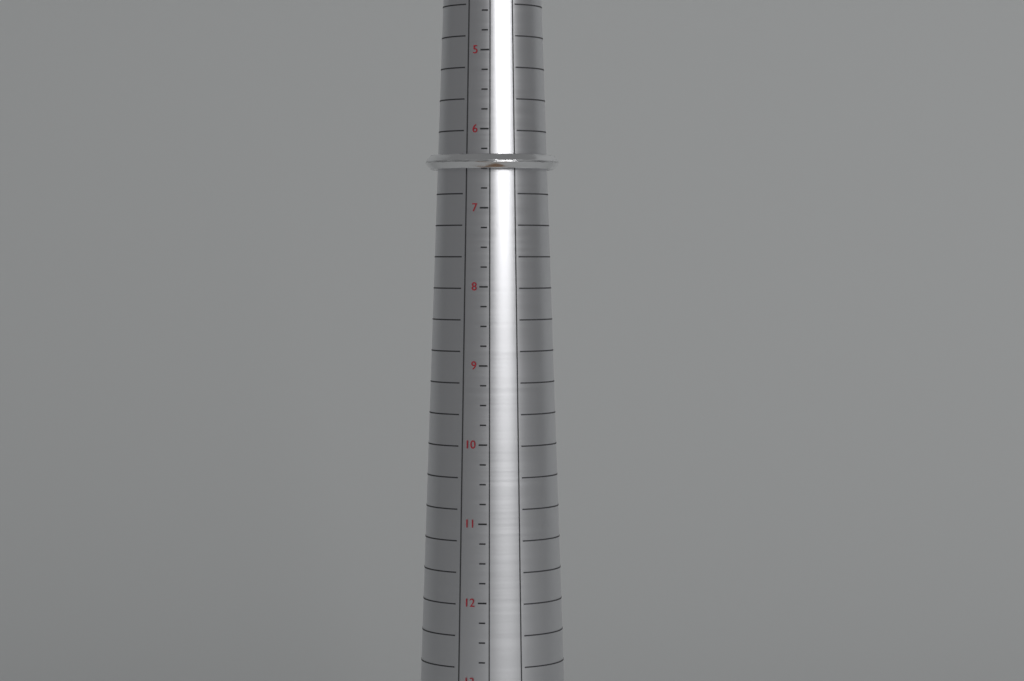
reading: 6.50 (no unit)
